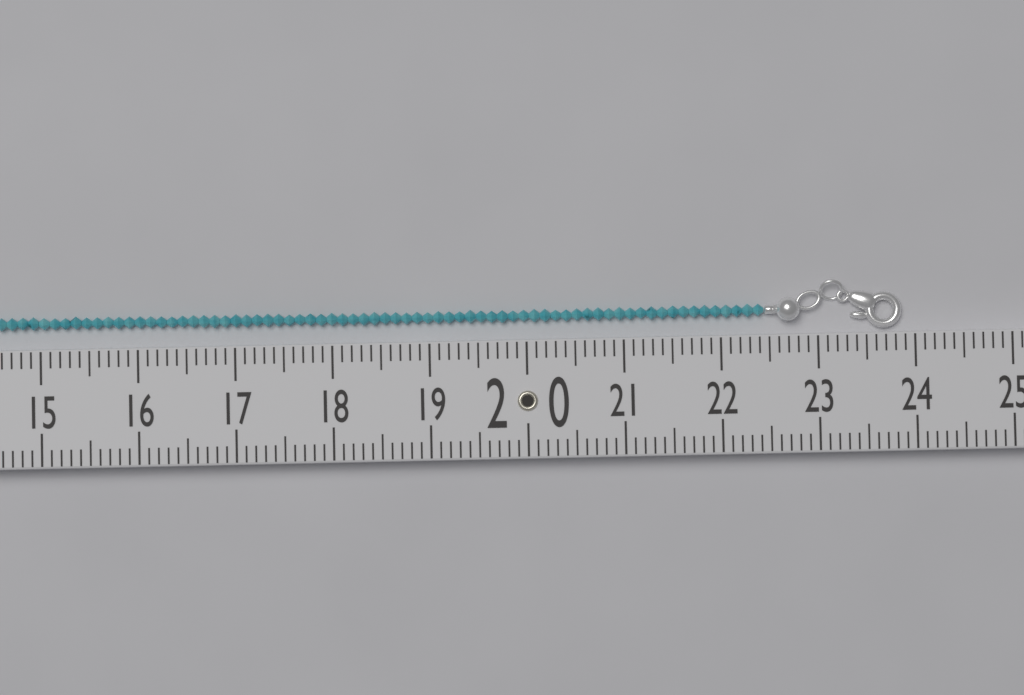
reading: 23.9 (no unit)
